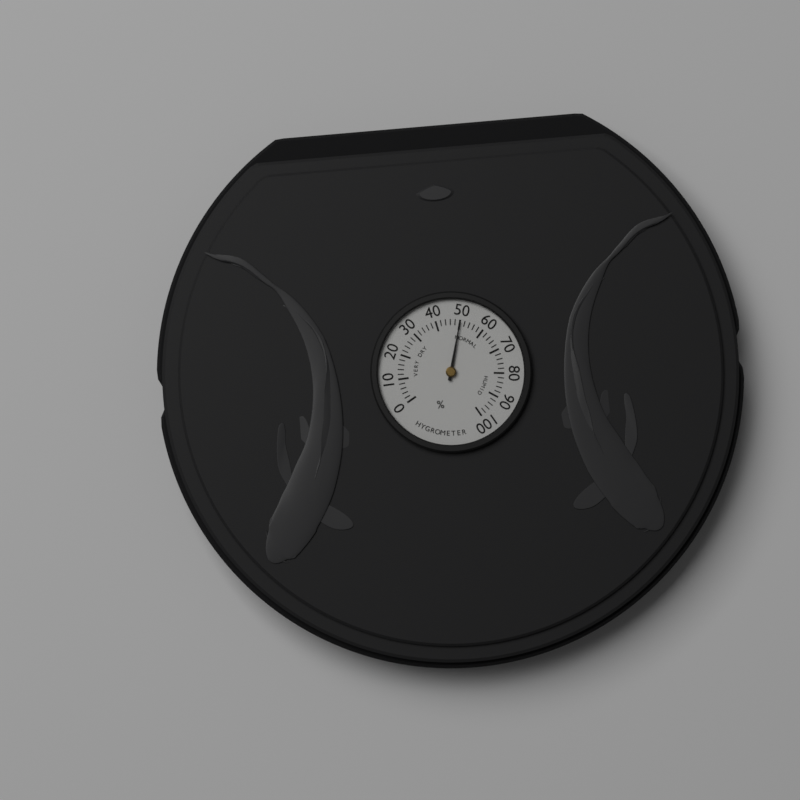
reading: 50 %
